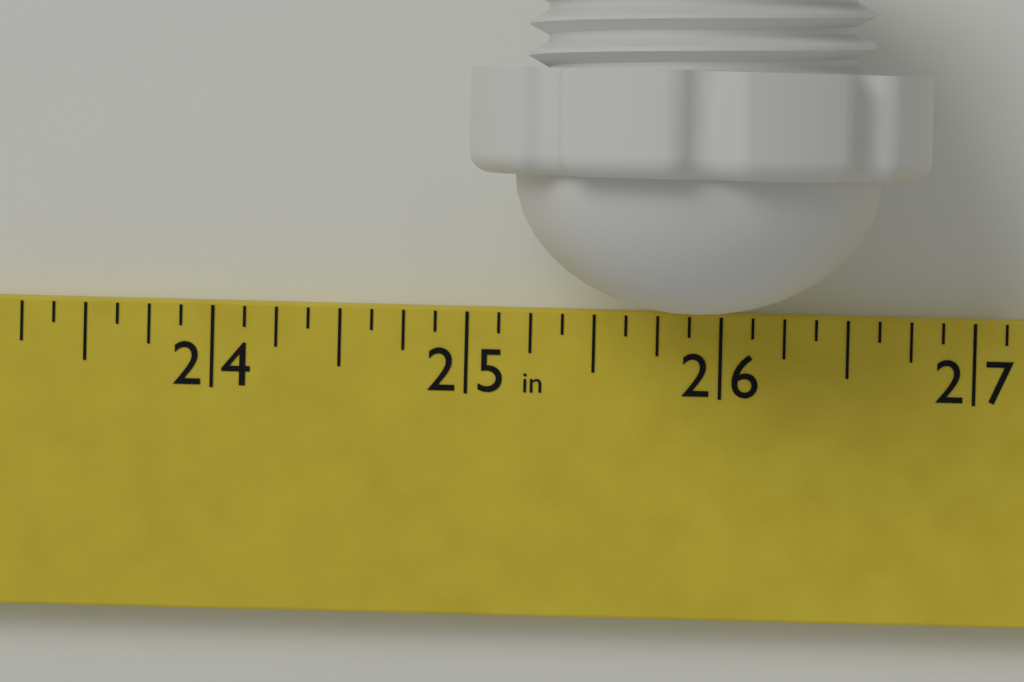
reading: 26.750 in
